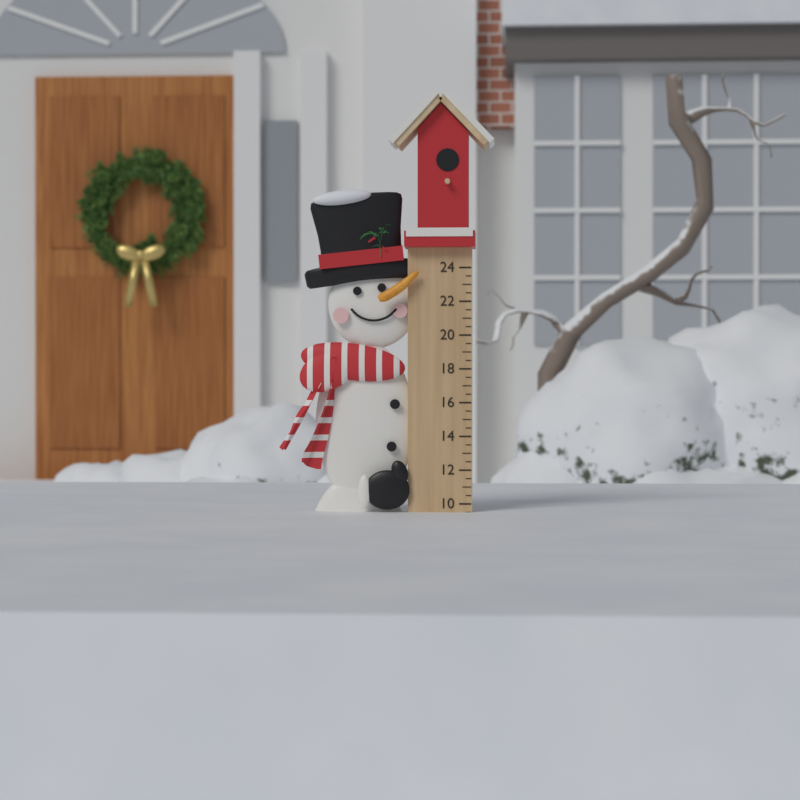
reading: 9.5 (no unit)
